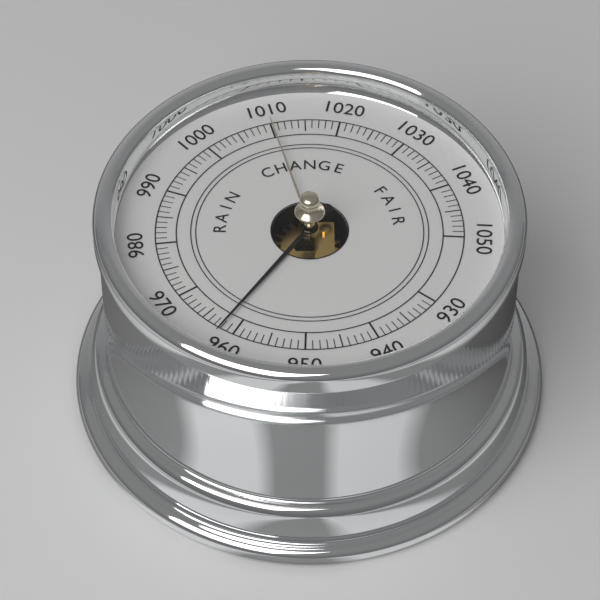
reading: 962 (no unit)
